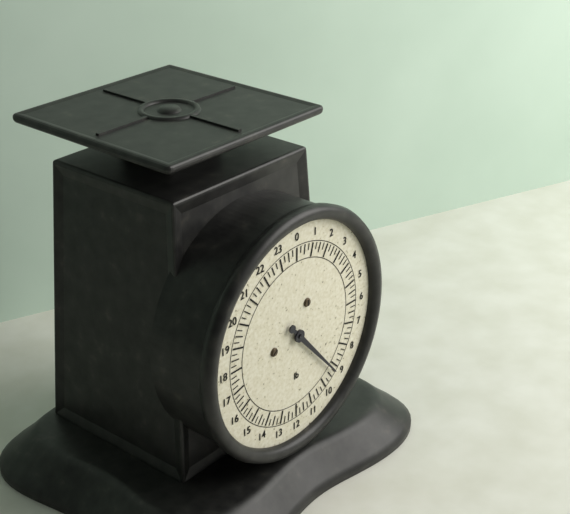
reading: 9.25 lb
